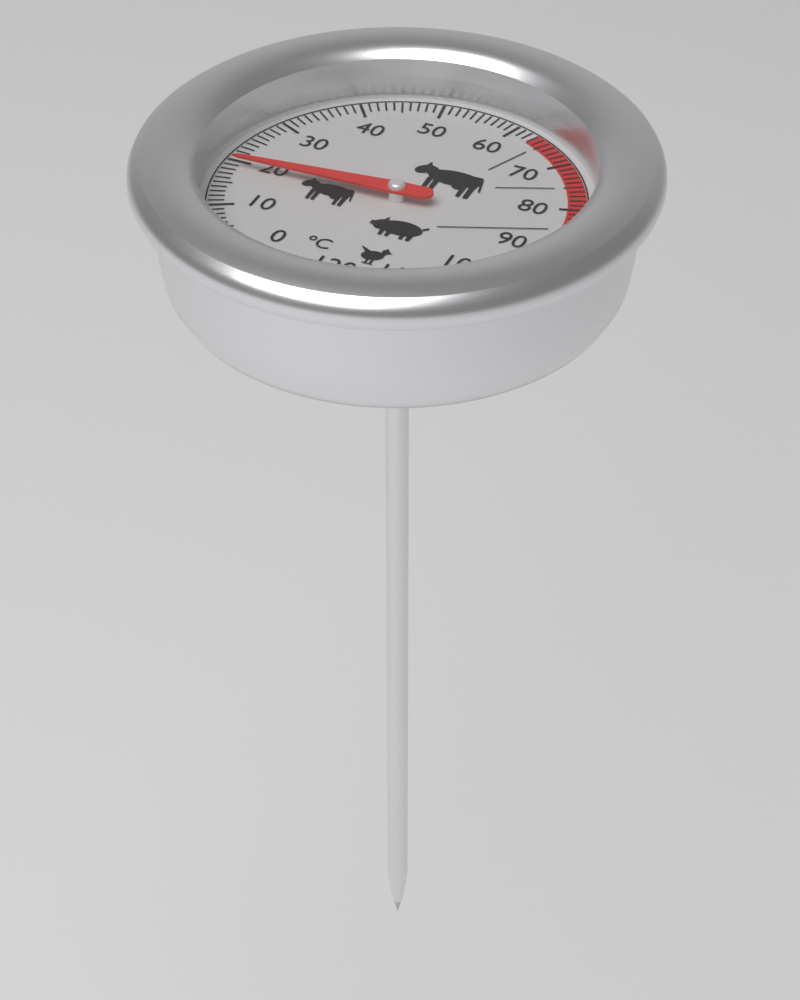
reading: 19 °C
